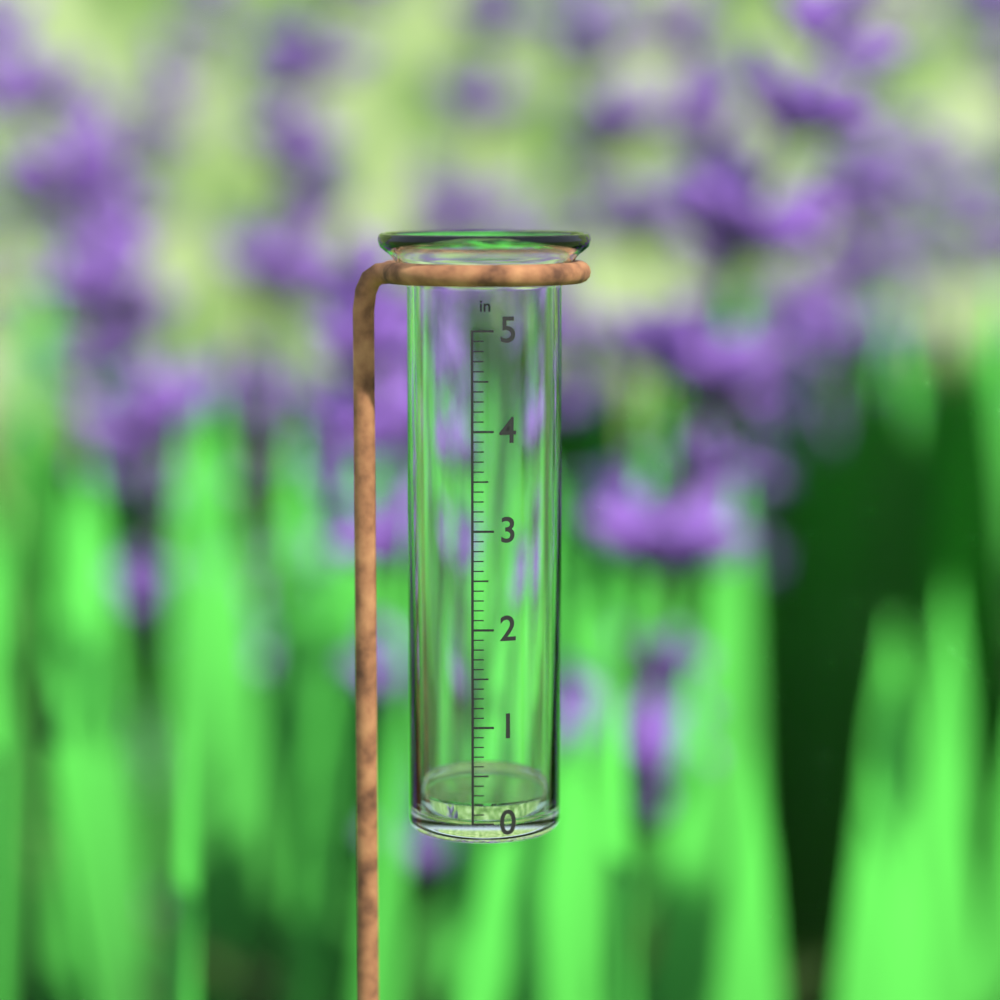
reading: 0.2 in
